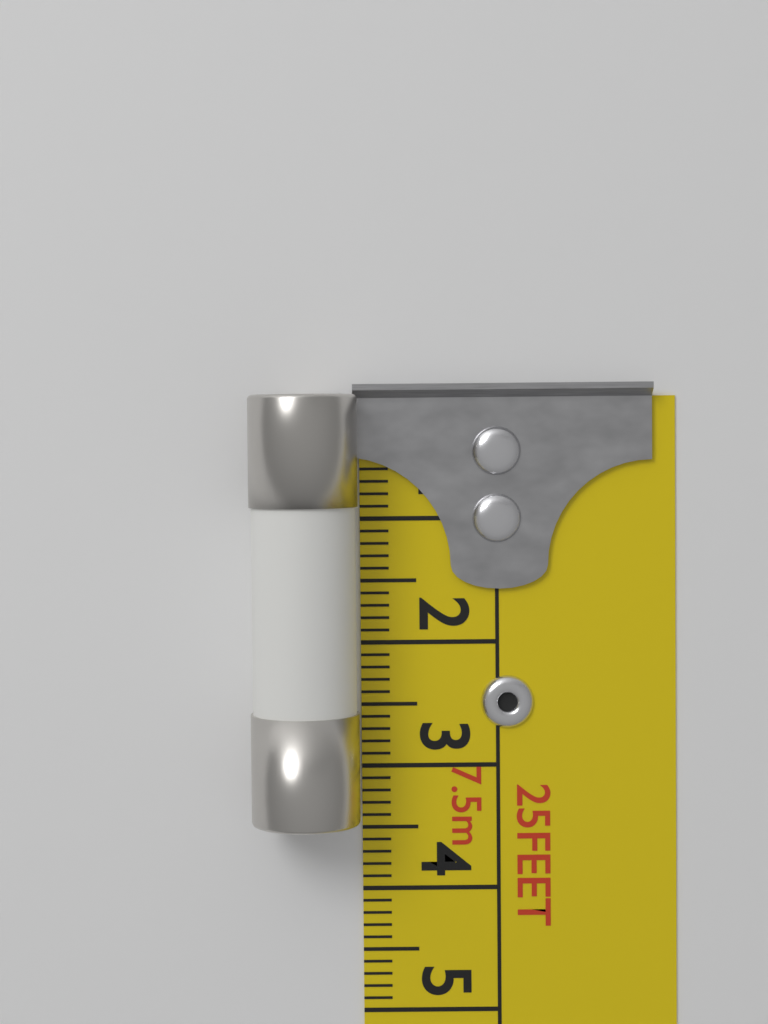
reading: 3.4 cm
